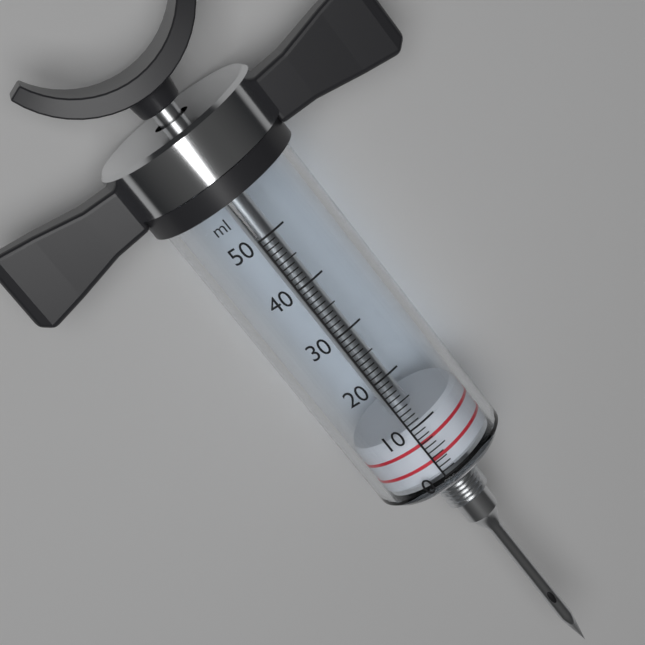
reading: 0 ml
